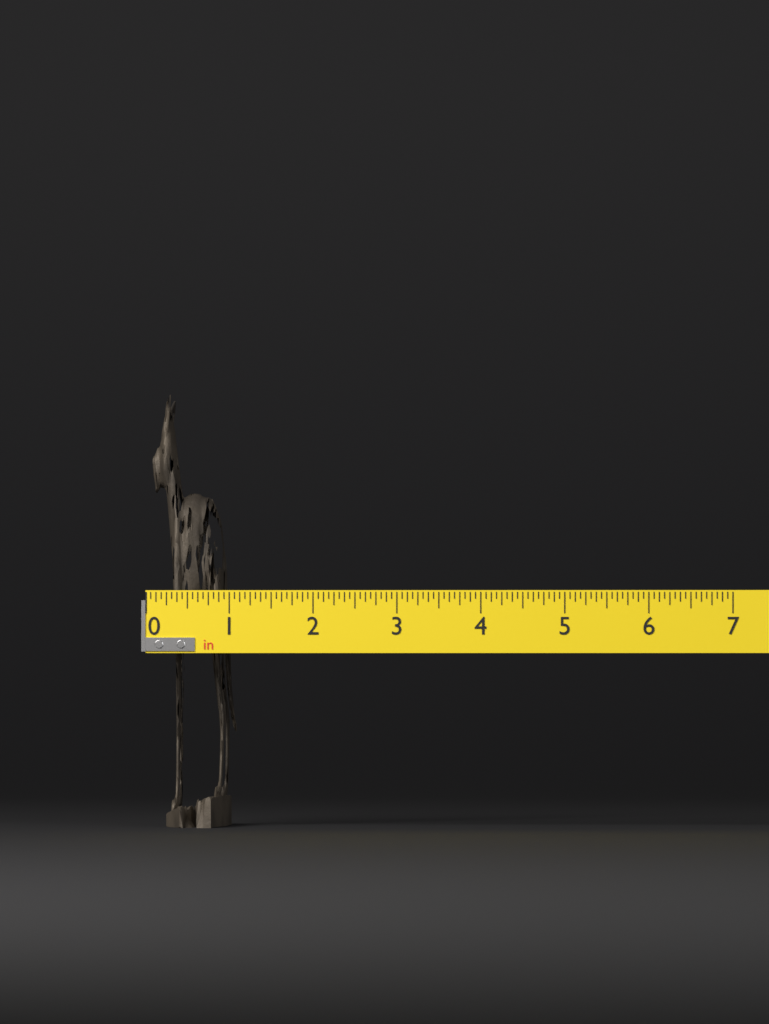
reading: 1.0000 in
